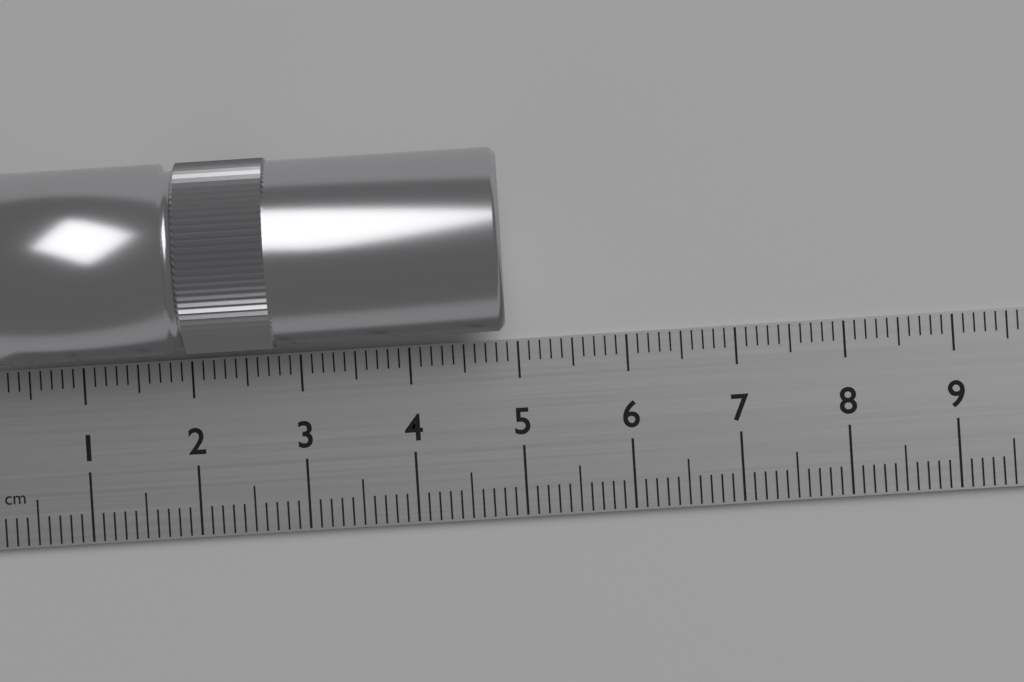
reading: 4.9 cm
